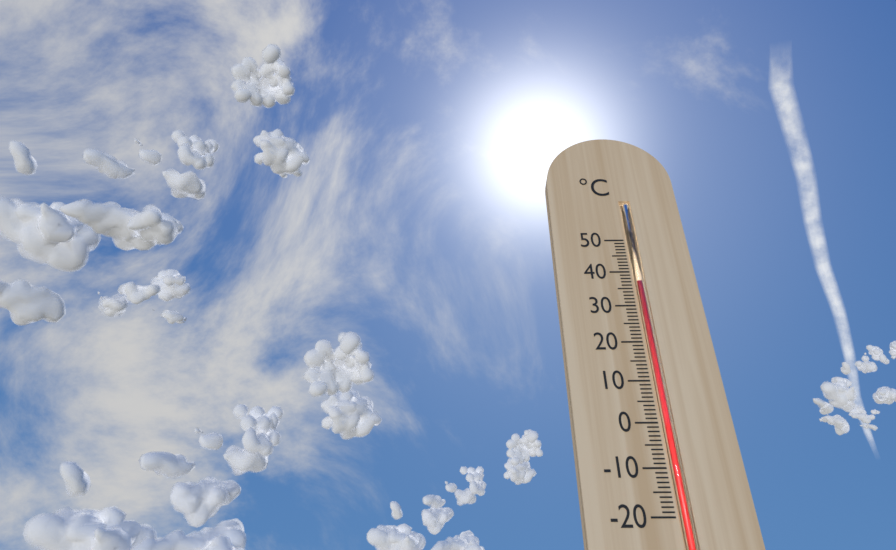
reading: 37 °C
